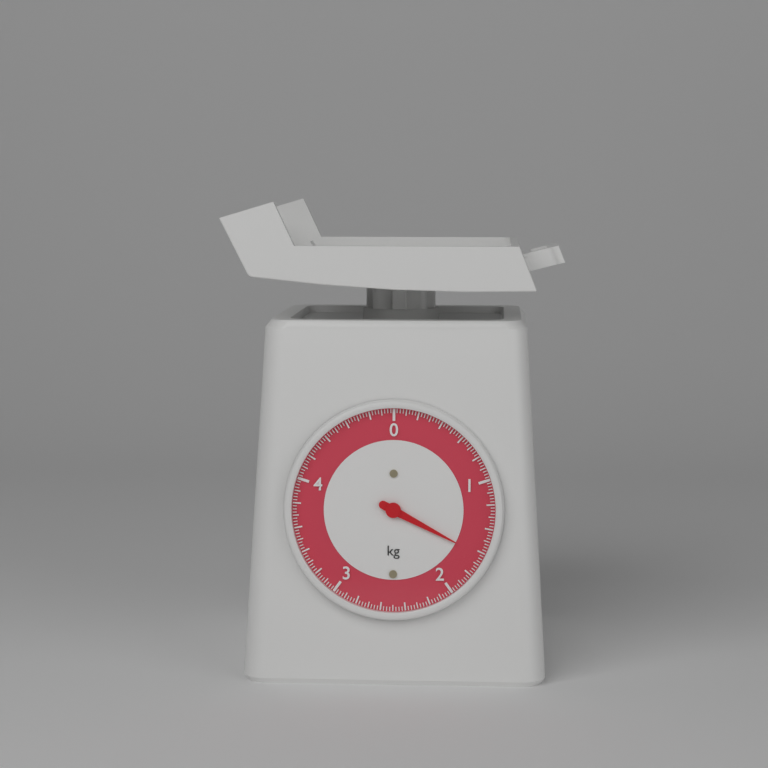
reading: 1.625 kg
